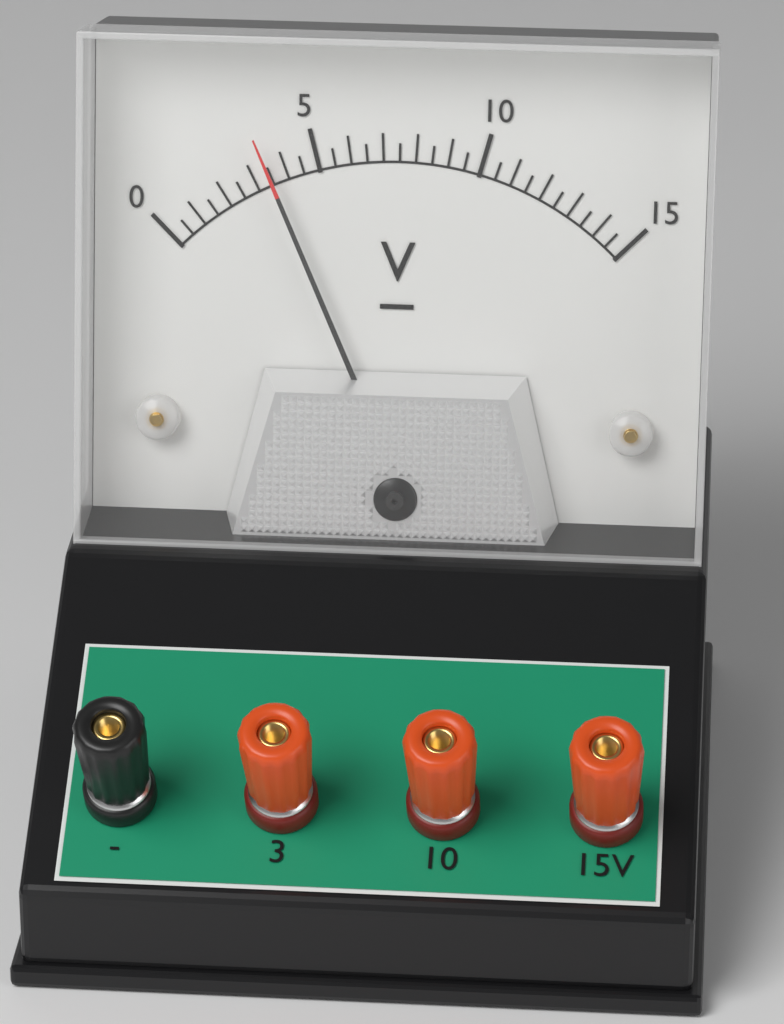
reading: 3.5 V
